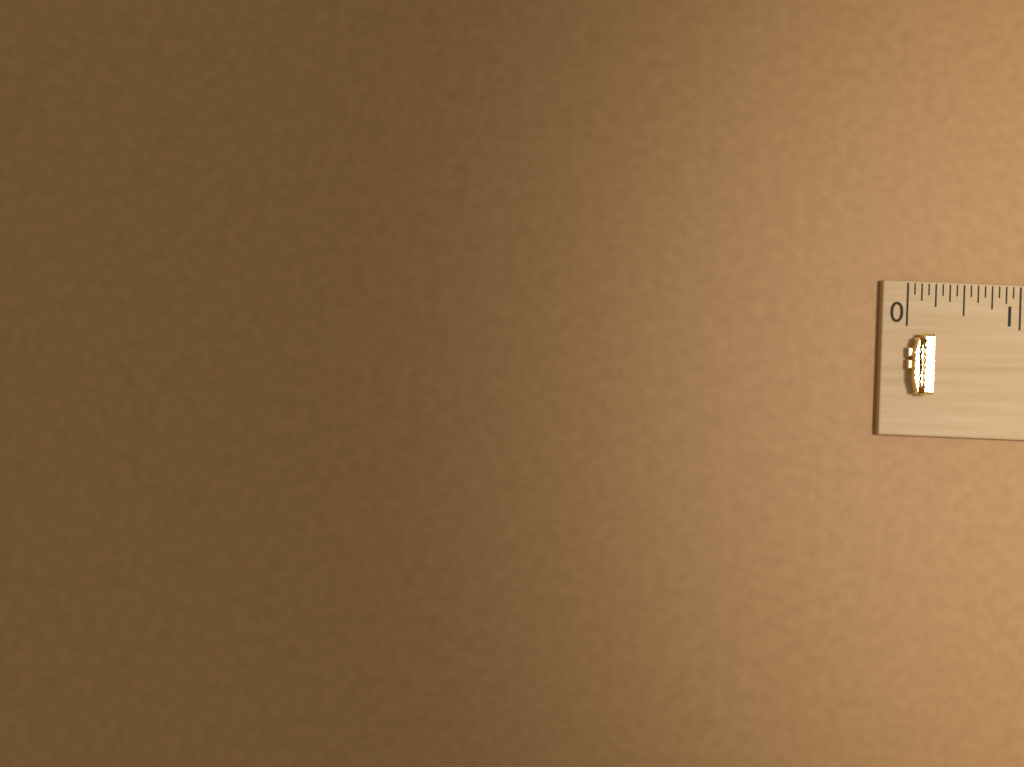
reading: 0.1875 (no unit)
